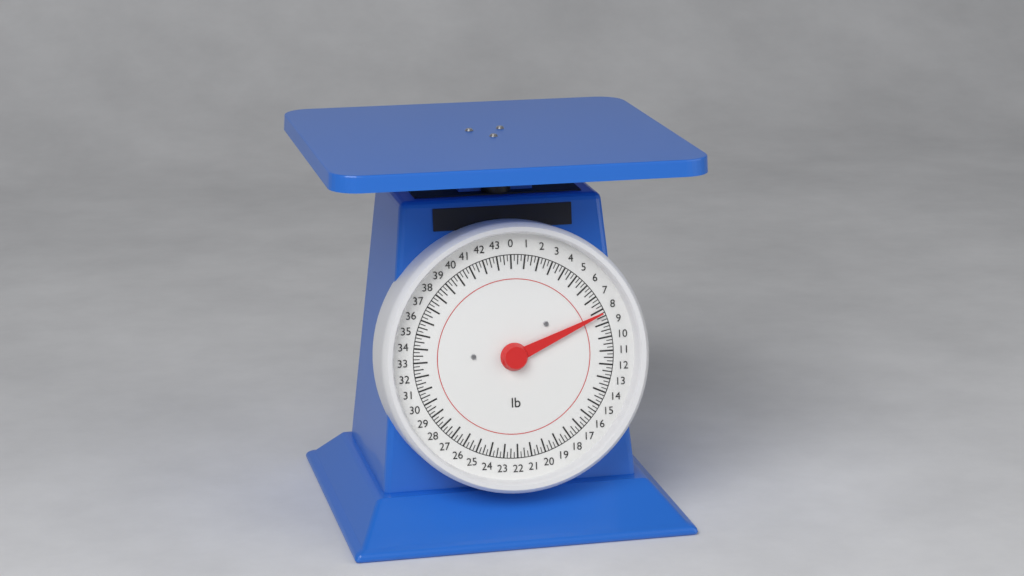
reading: 8.25 lb
